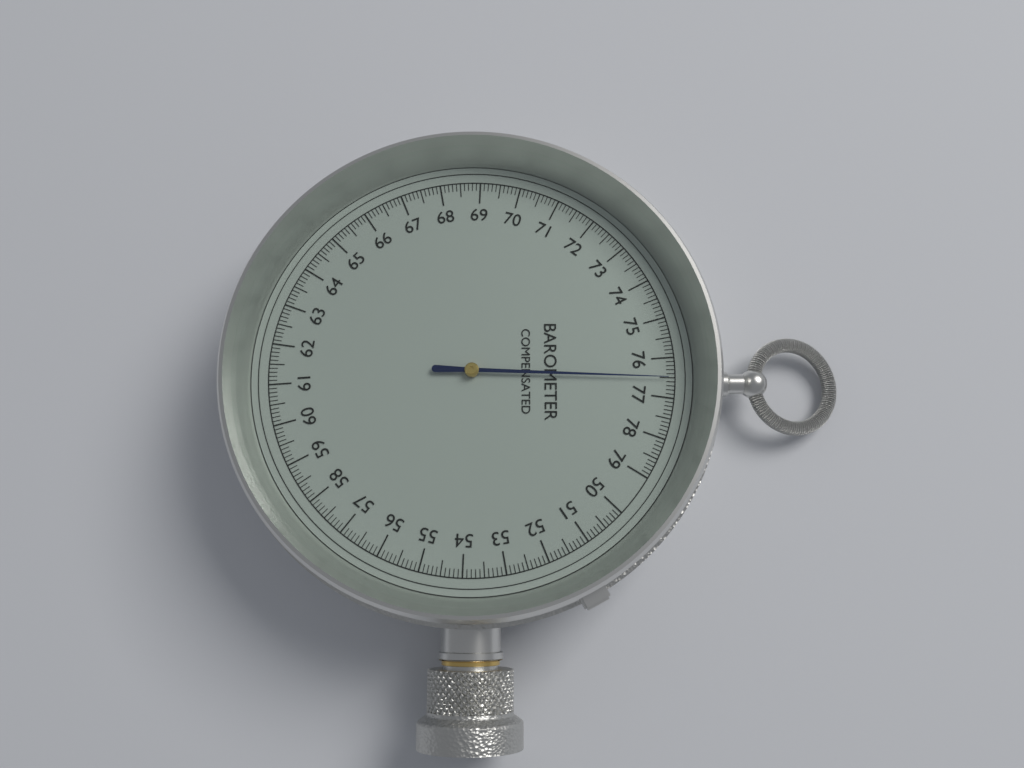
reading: 76.5 (no unit)
